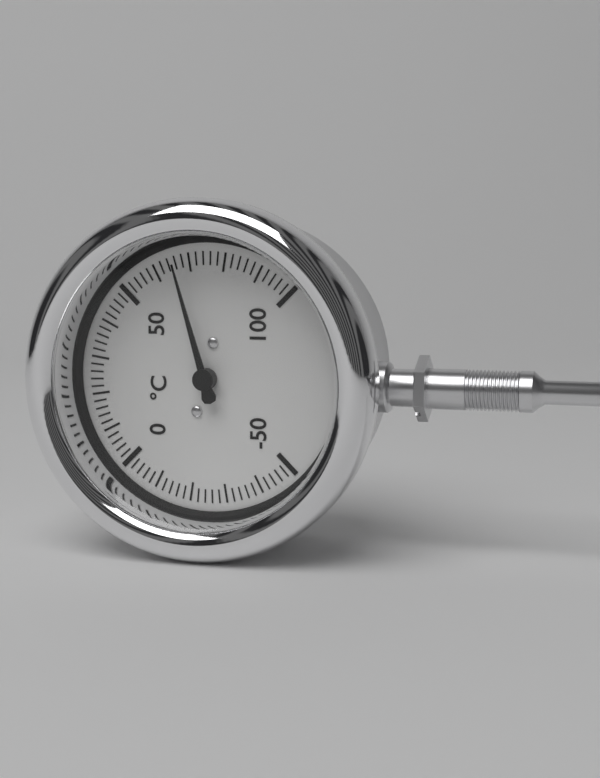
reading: 66 °C
